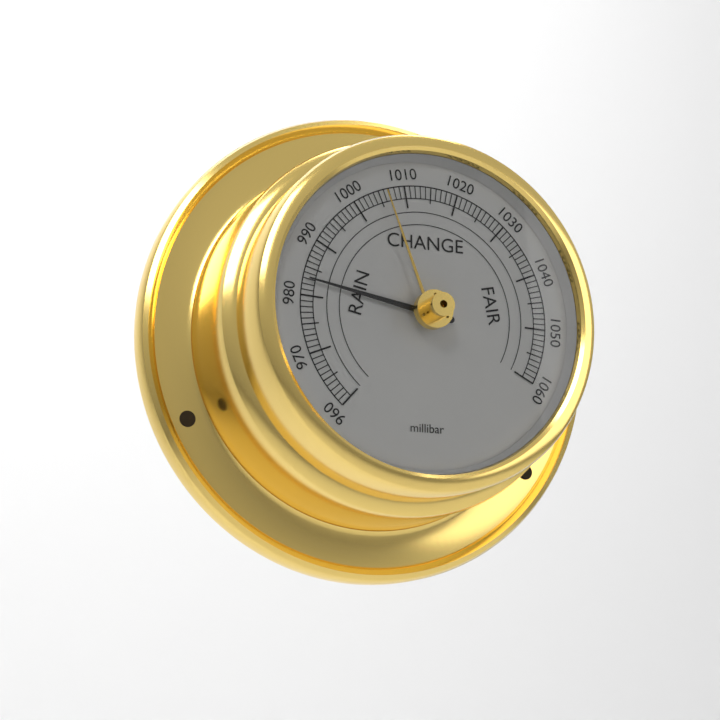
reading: 983 millibar
